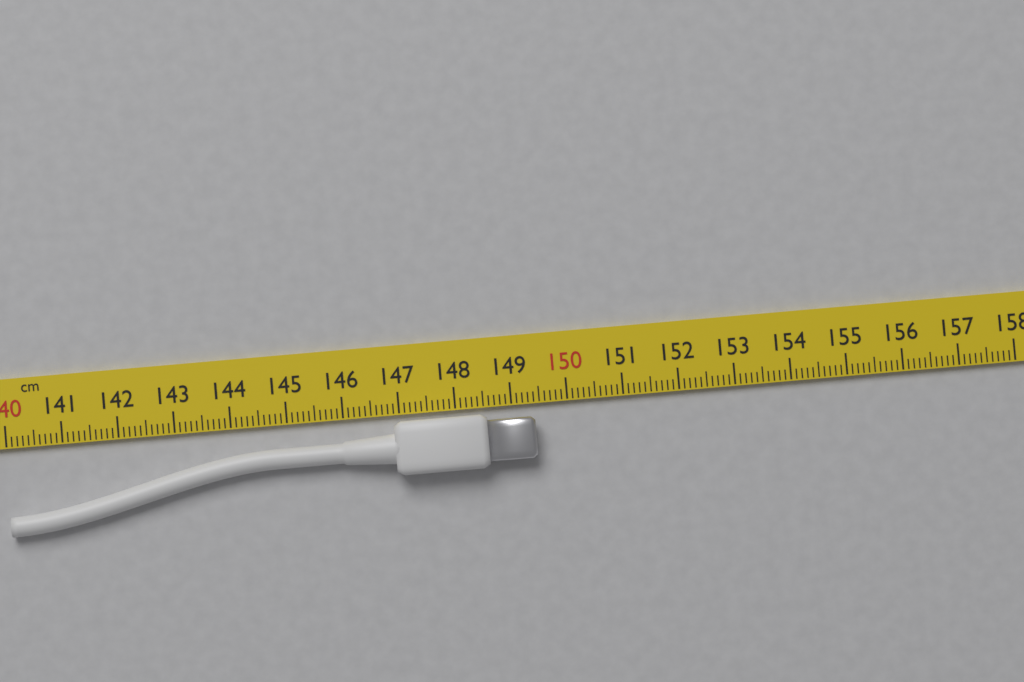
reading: 149.4 cm
